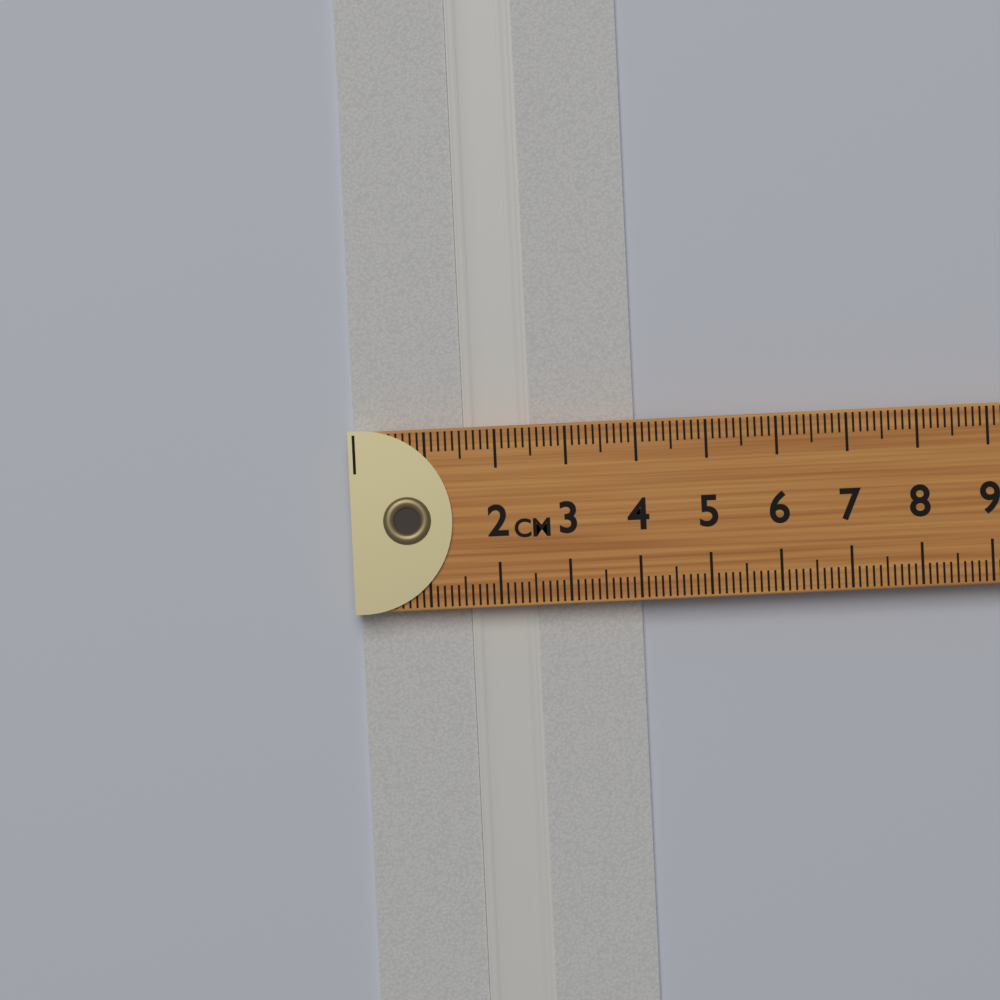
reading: 4.0 cm
